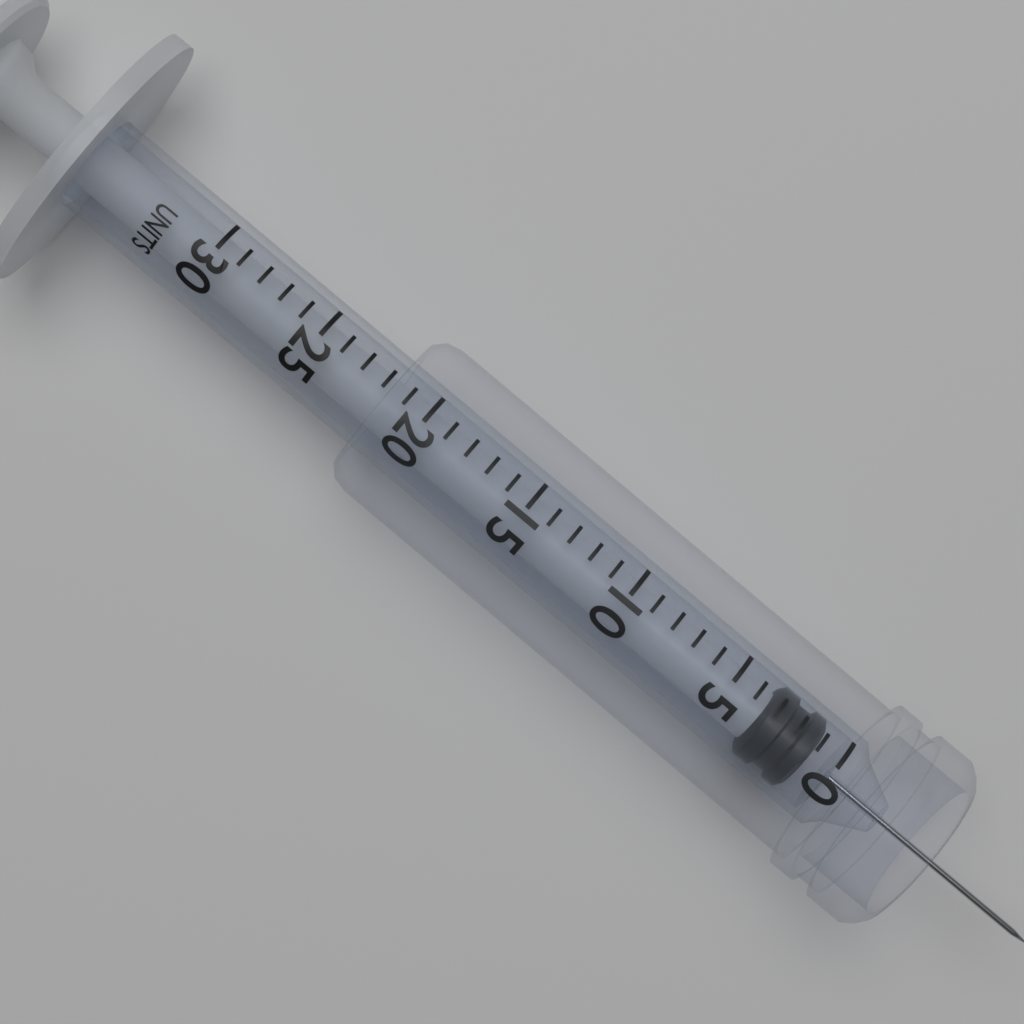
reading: 1 units
